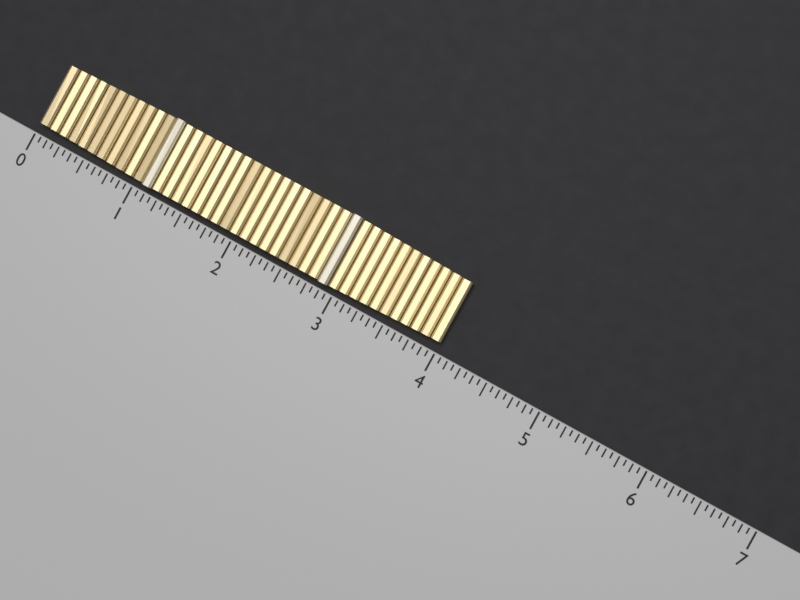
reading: 4.0000 (no unit)
